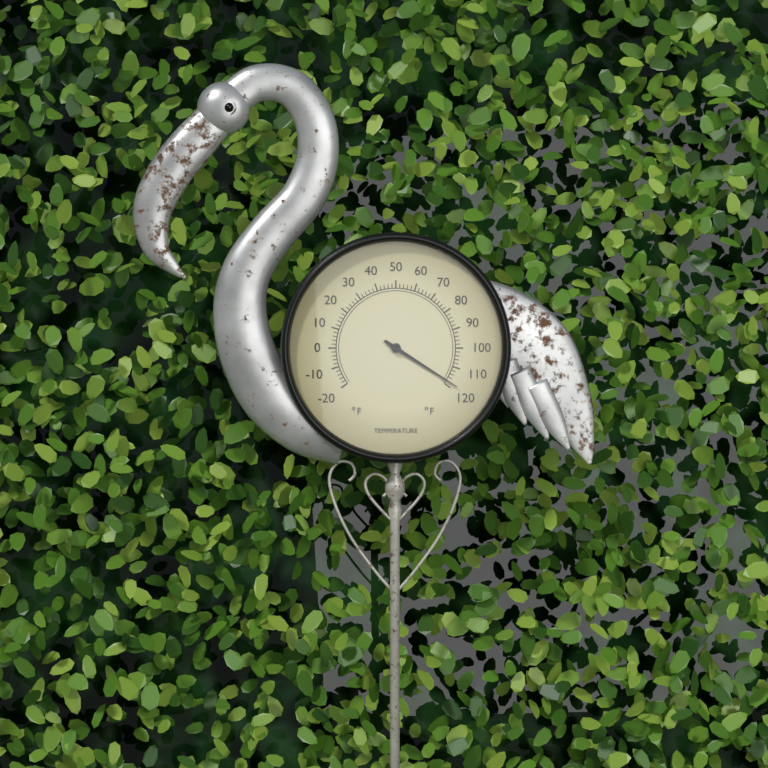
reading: 118 °F
